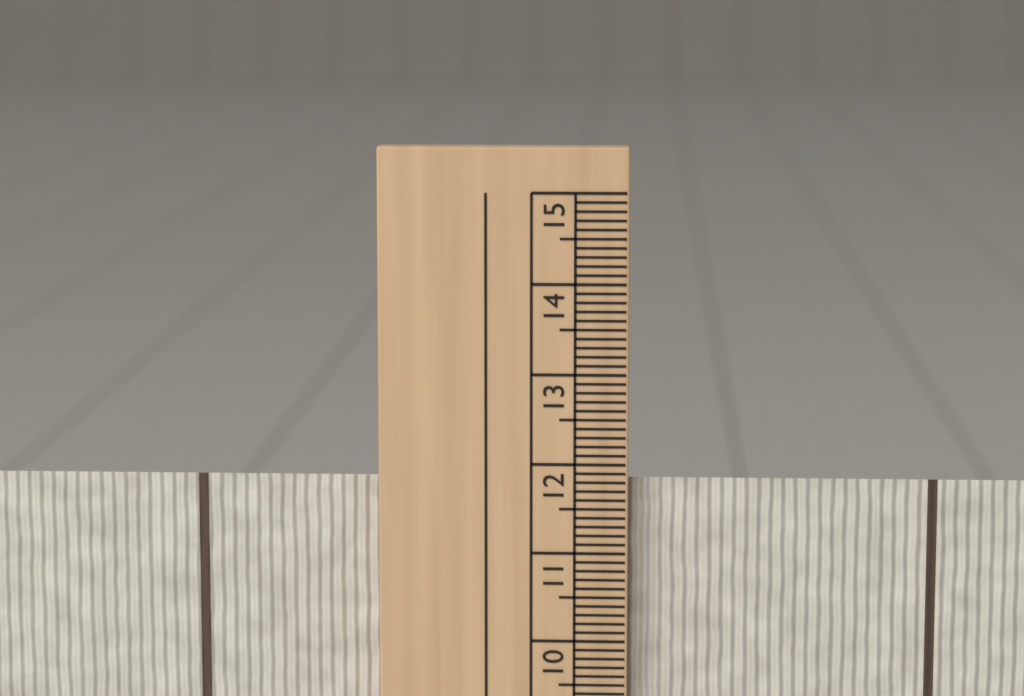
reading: 11.8 cm
